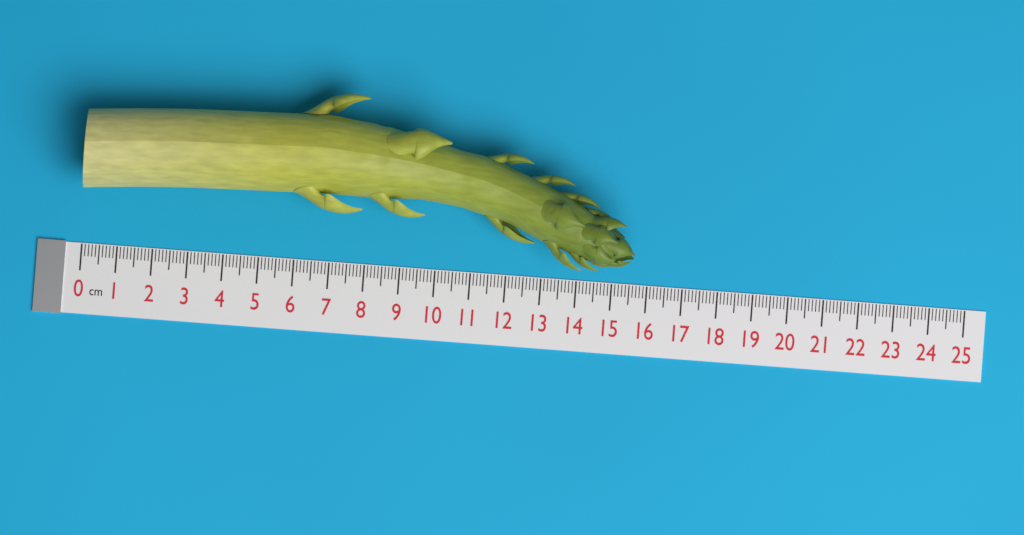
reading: 15.6 cm
